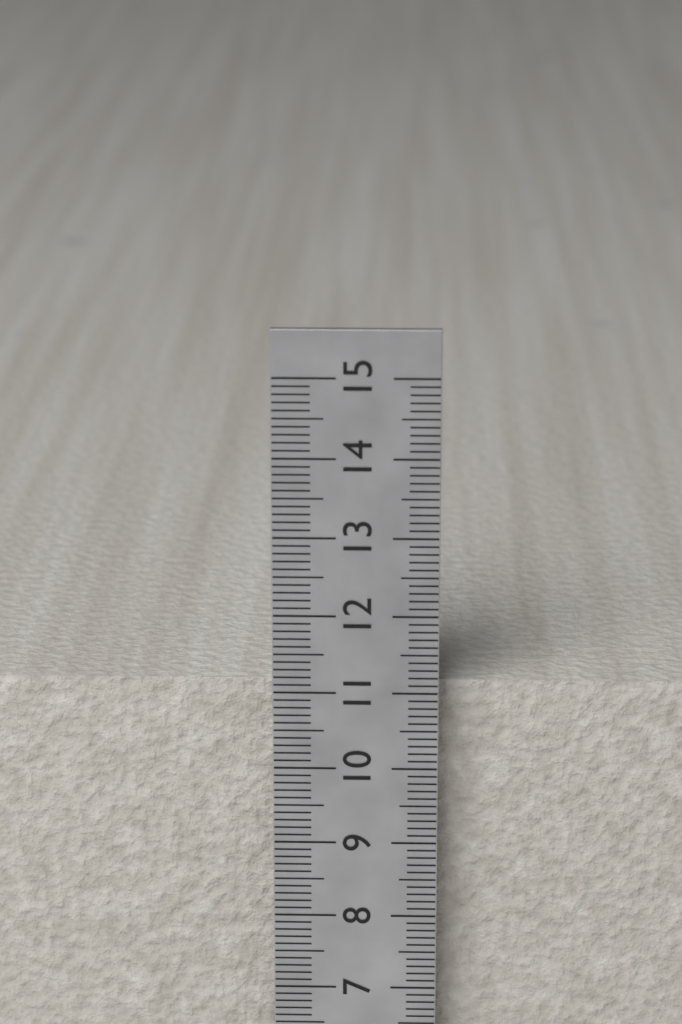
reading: 11.0 cm
